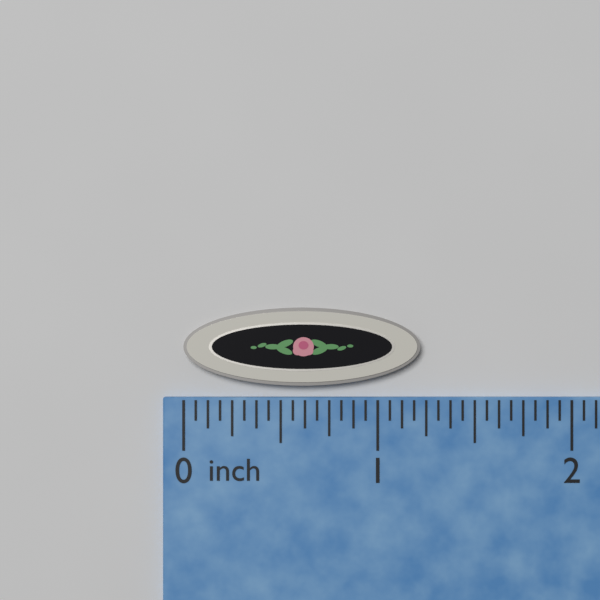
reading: 1.2200 inch
